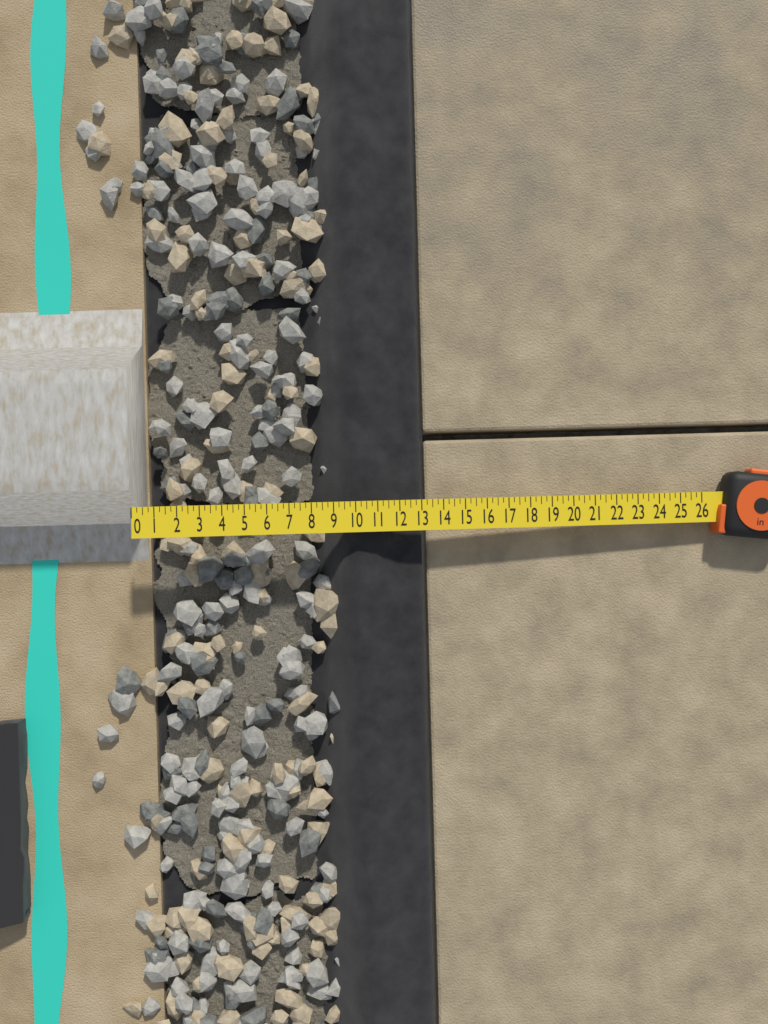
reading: 13.00 in
